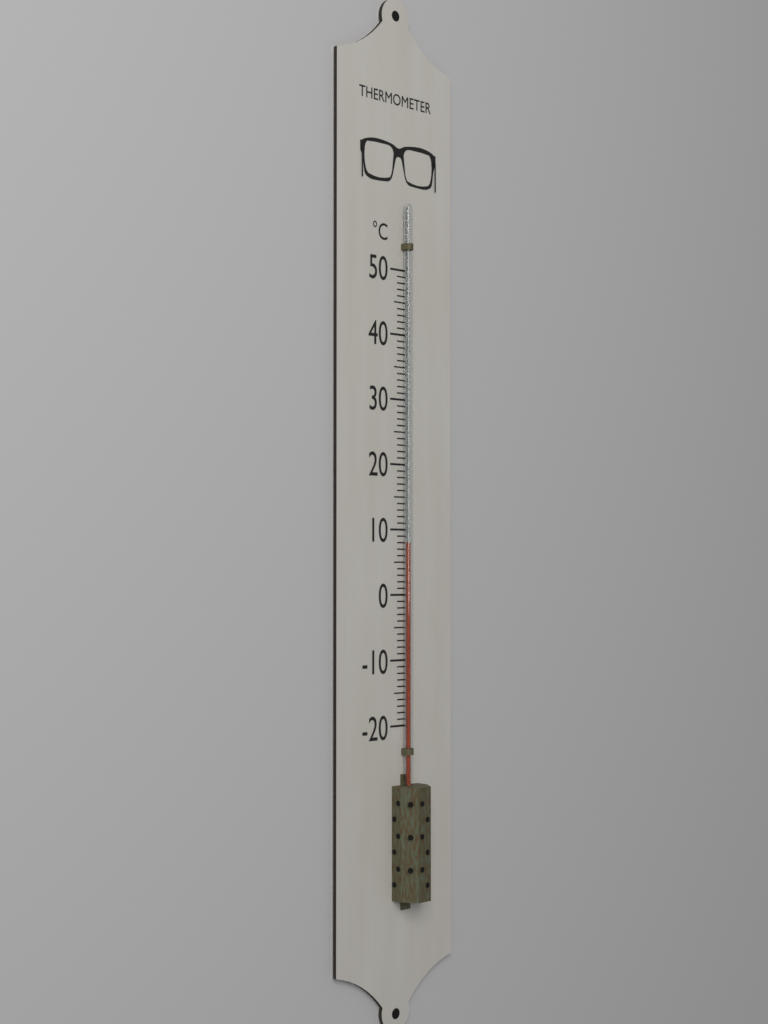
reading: 8 °C
